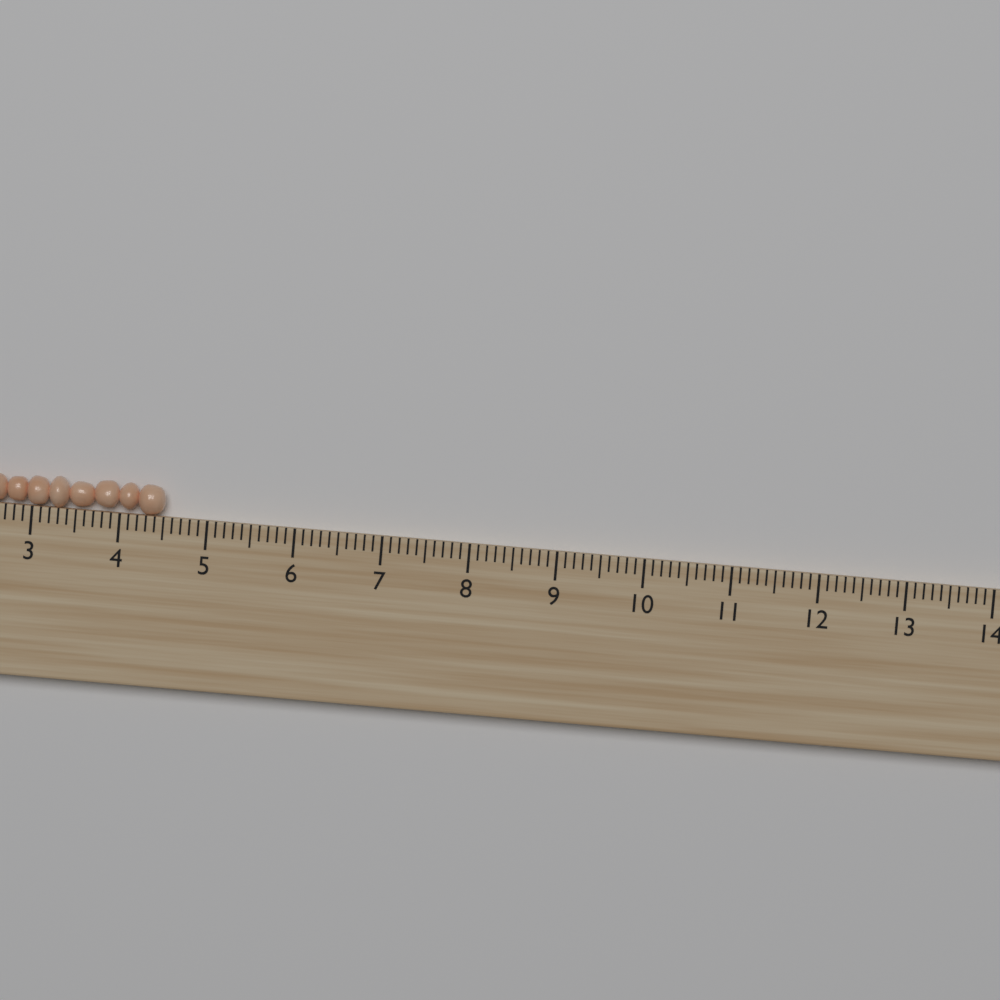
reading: 4.5 (no unit)
